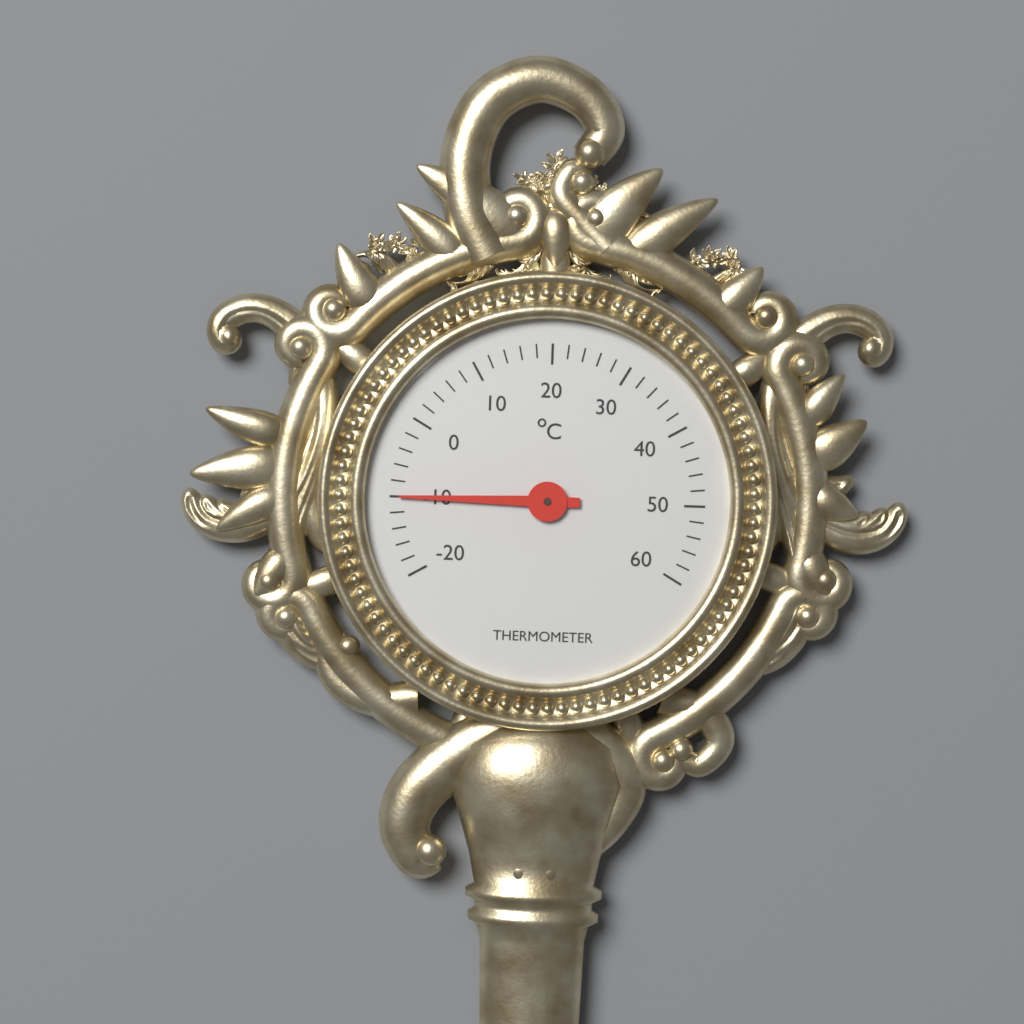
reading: -10 °C
